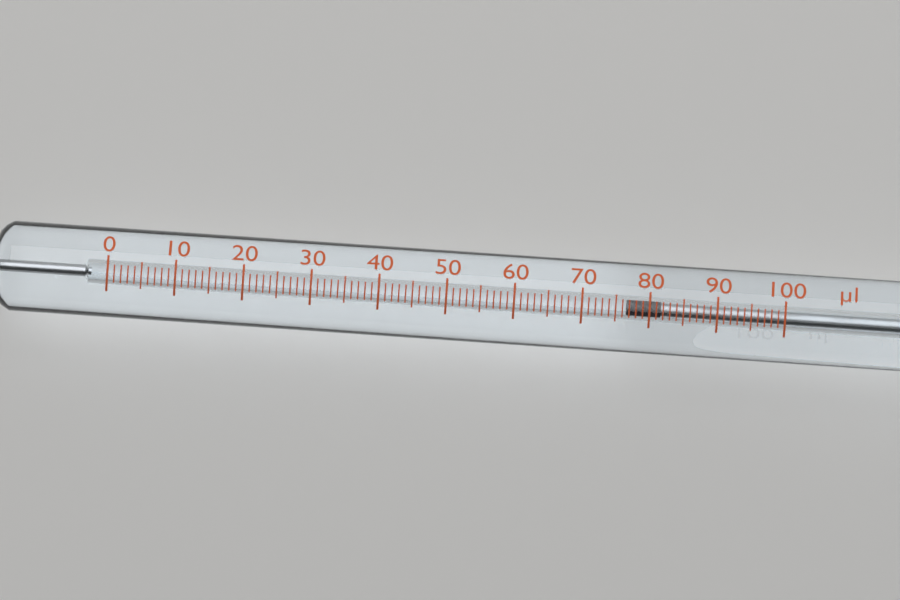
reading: 77 µl
